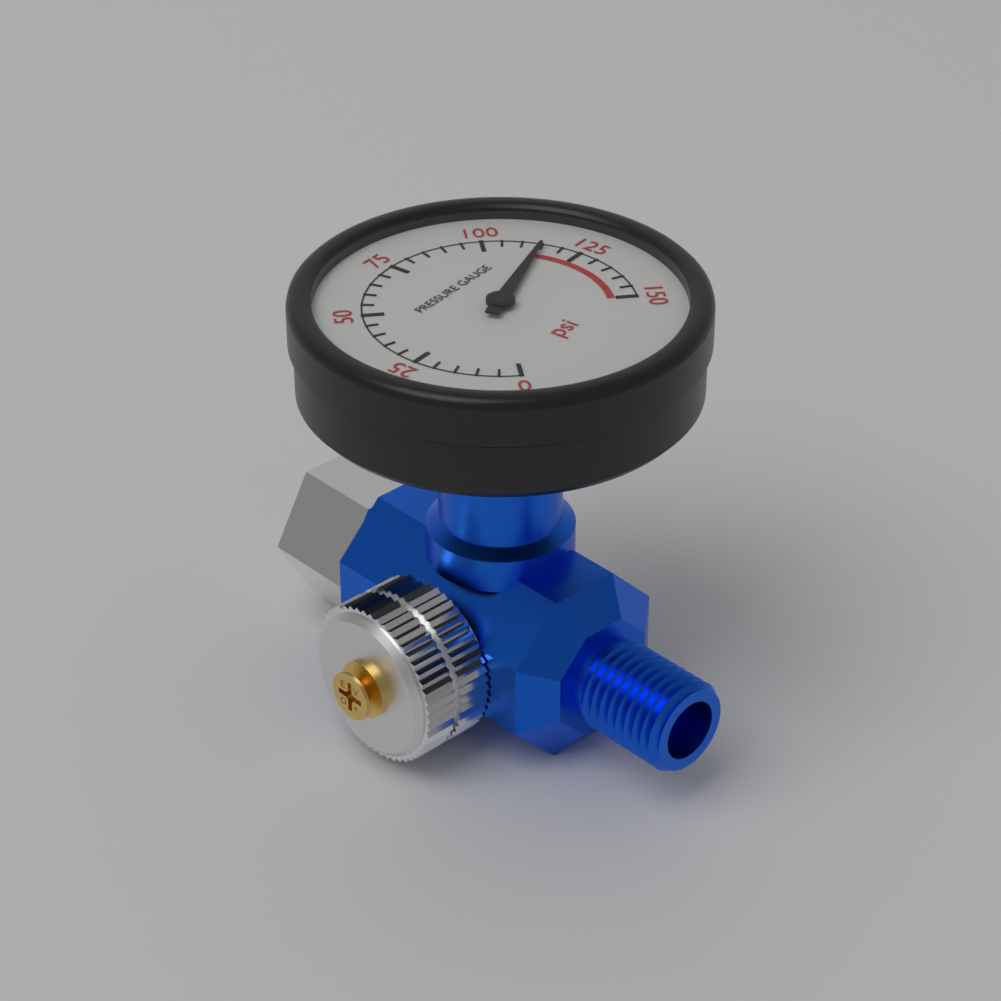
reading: 115 psi
